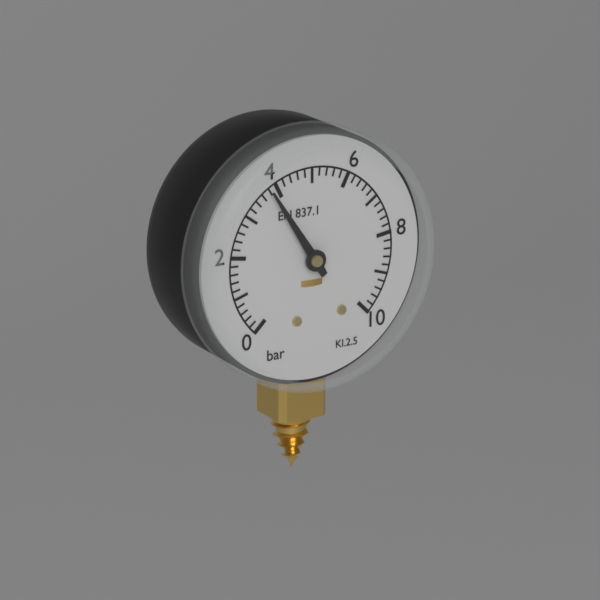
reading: 3.8 bar
